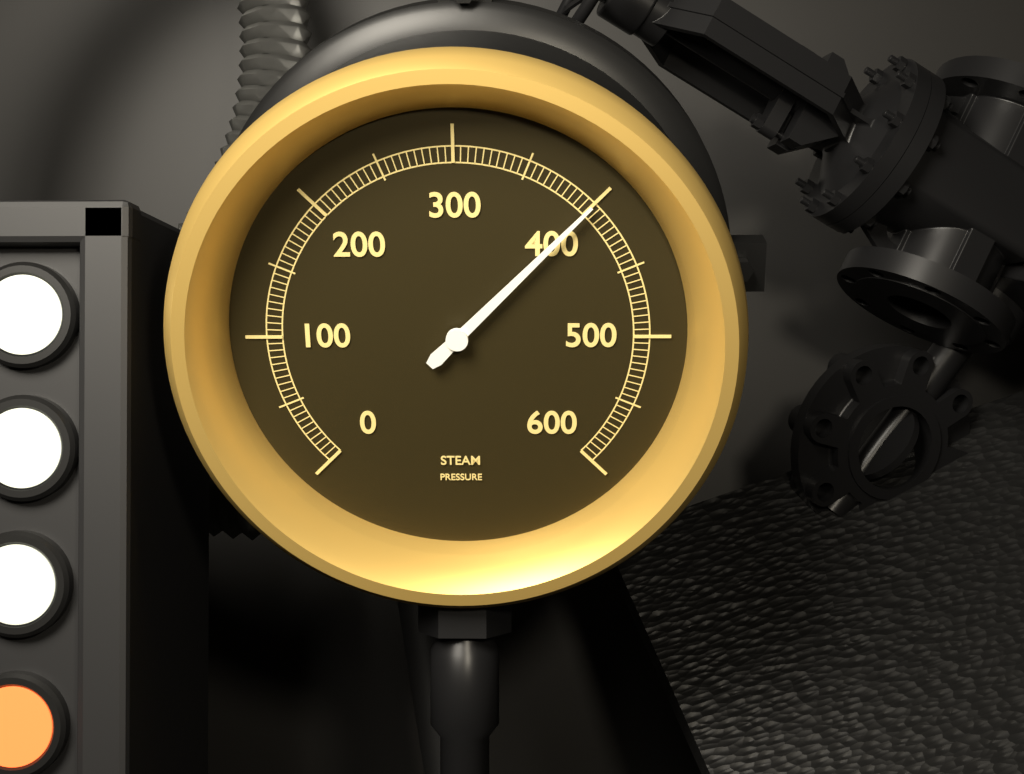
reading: 400 (no unit)
